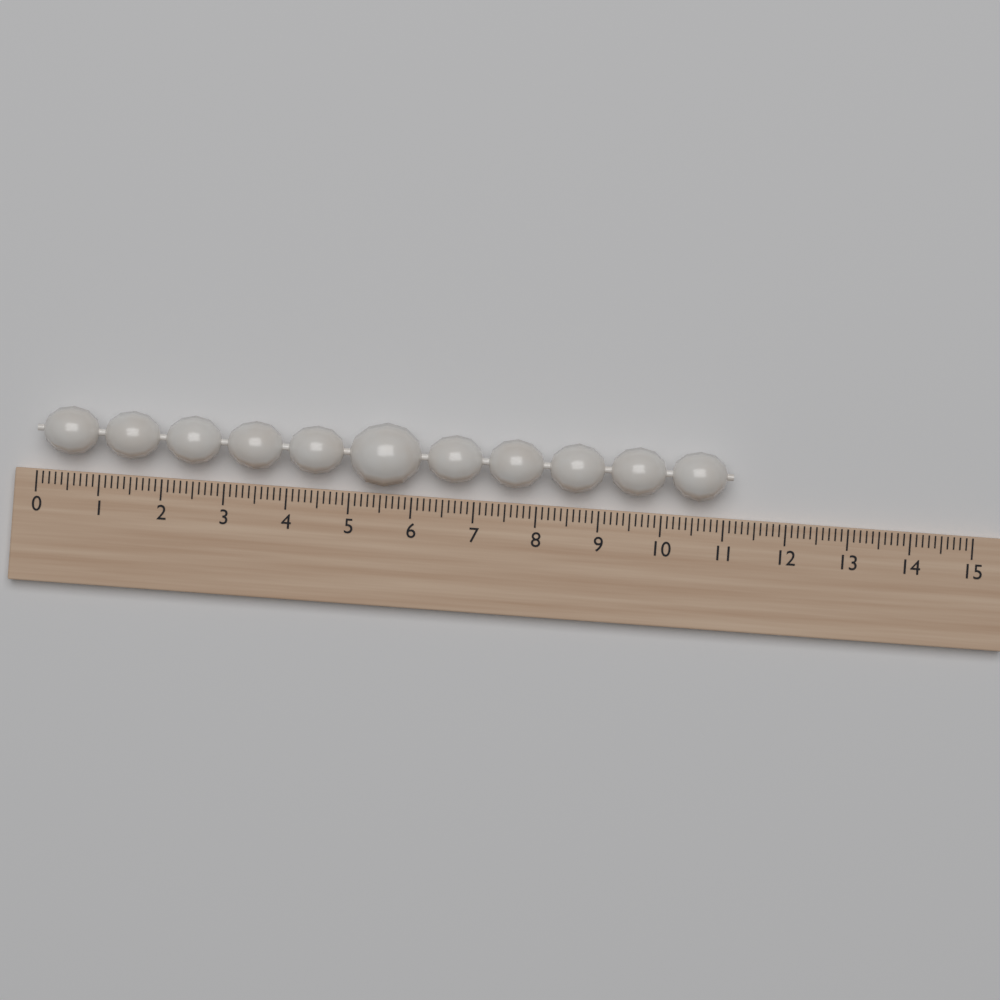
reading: 11.1 (no unit)
